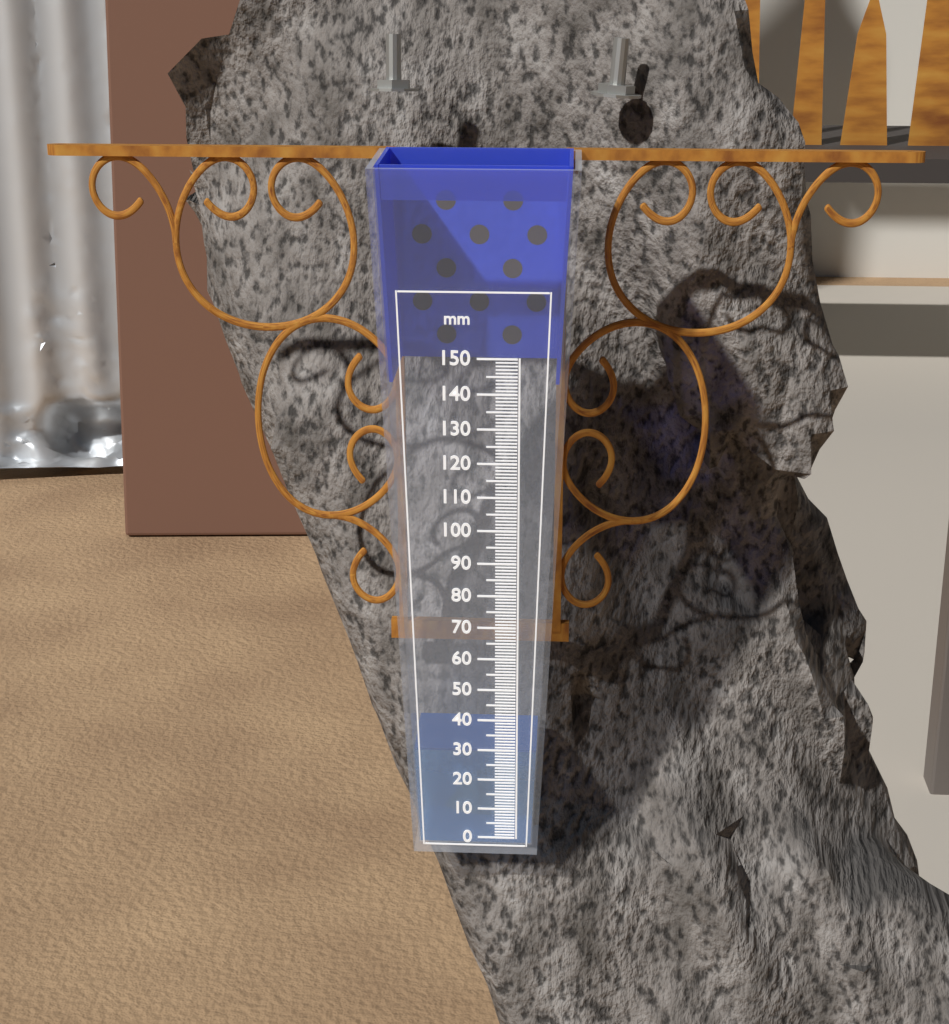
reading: 29 mm
